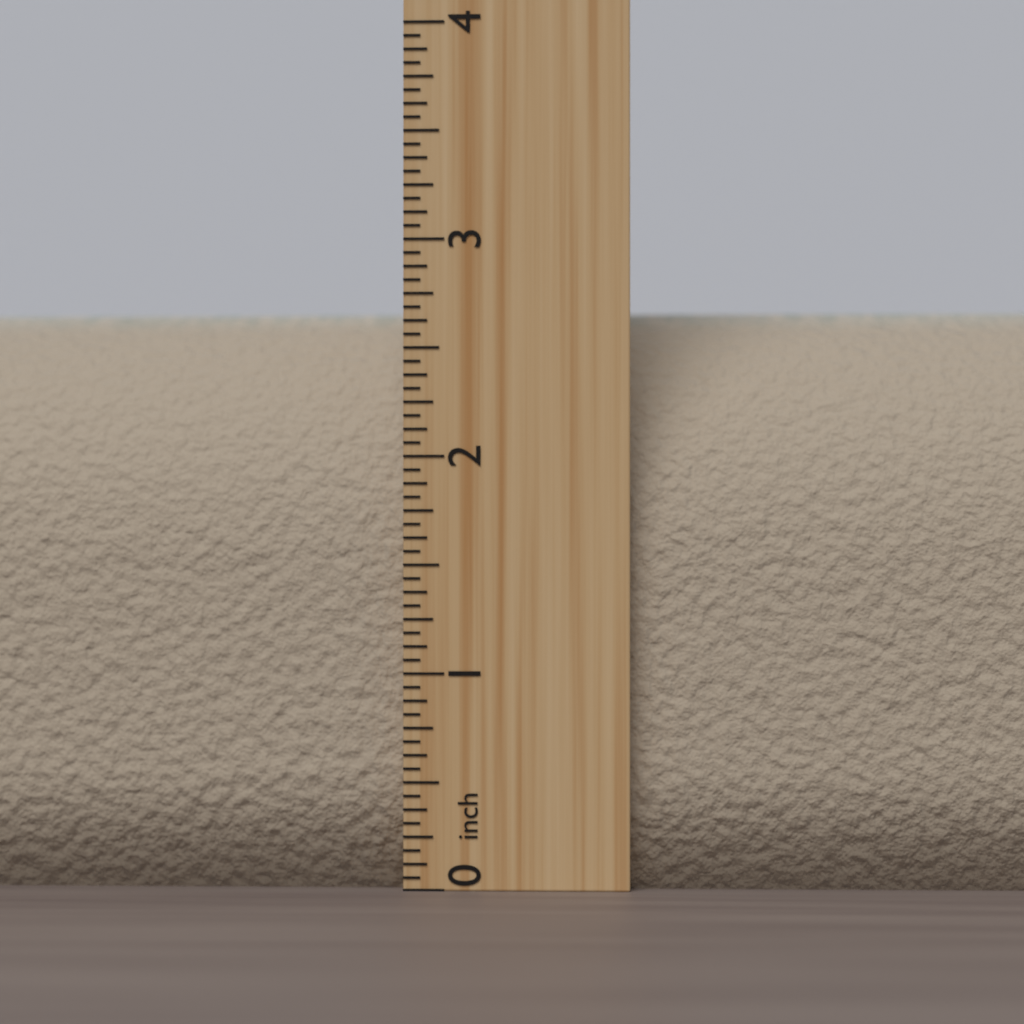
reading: 2.7500 inch
